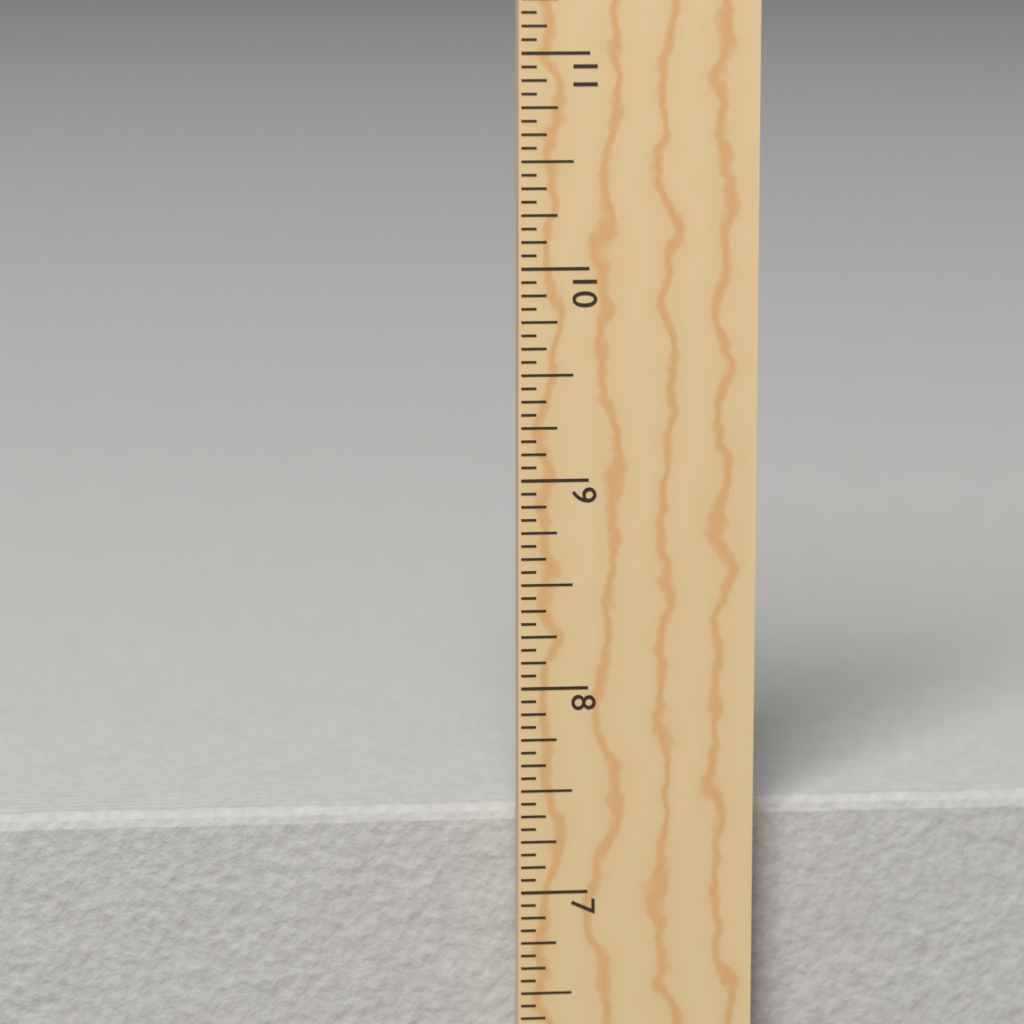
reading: 7.3750 in
